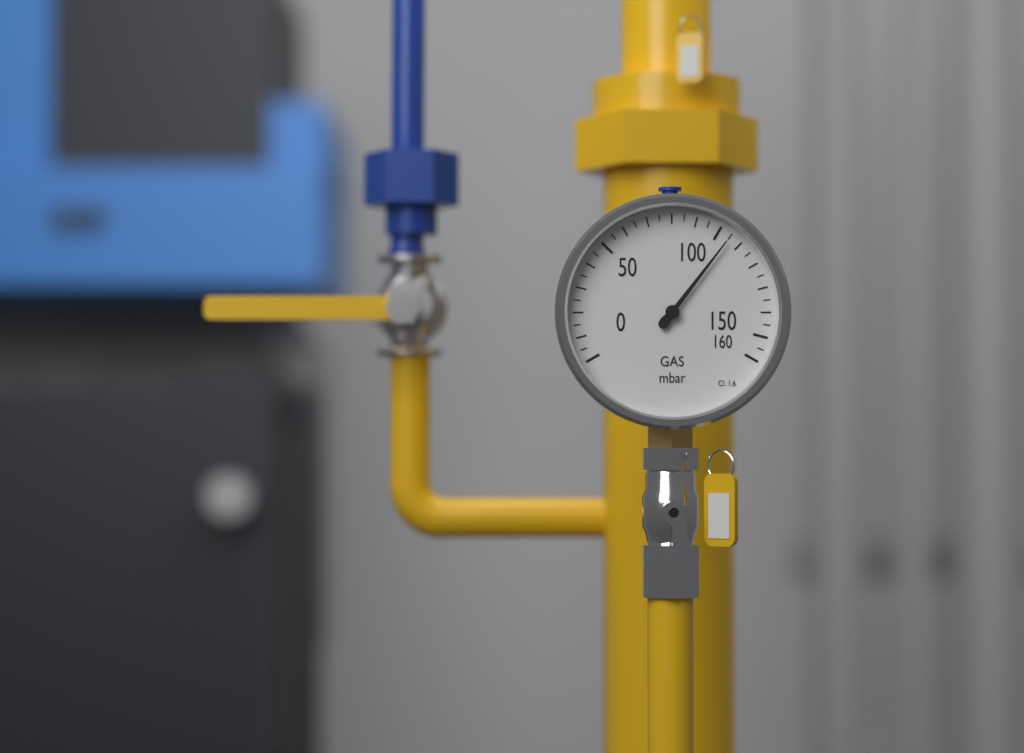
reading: 105 mbar
